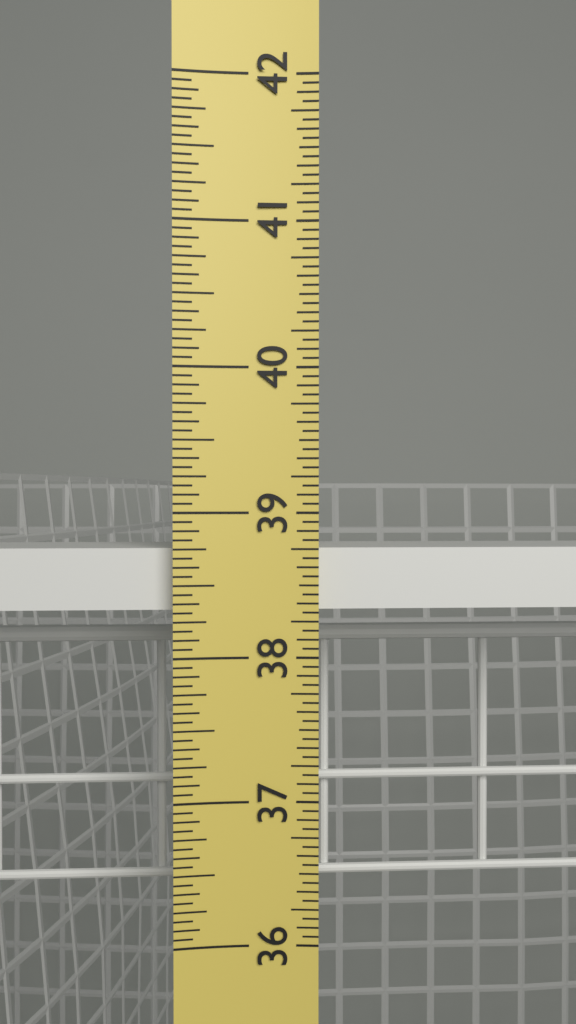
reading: 38.7500 in
